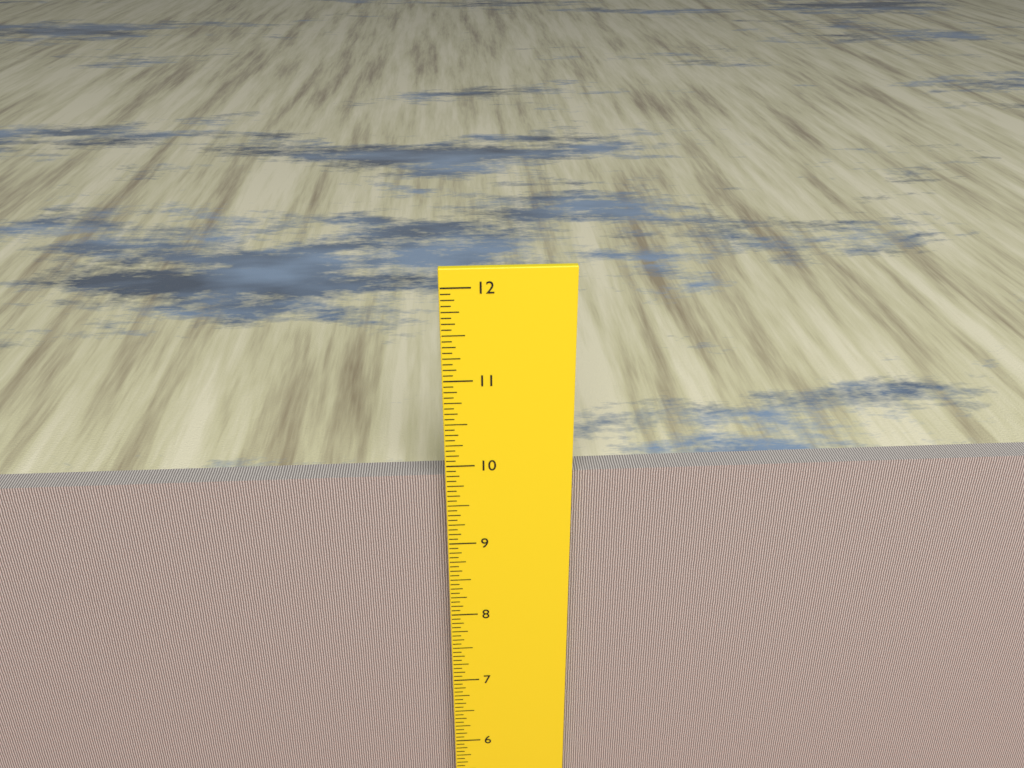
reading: 9.8125 inch
